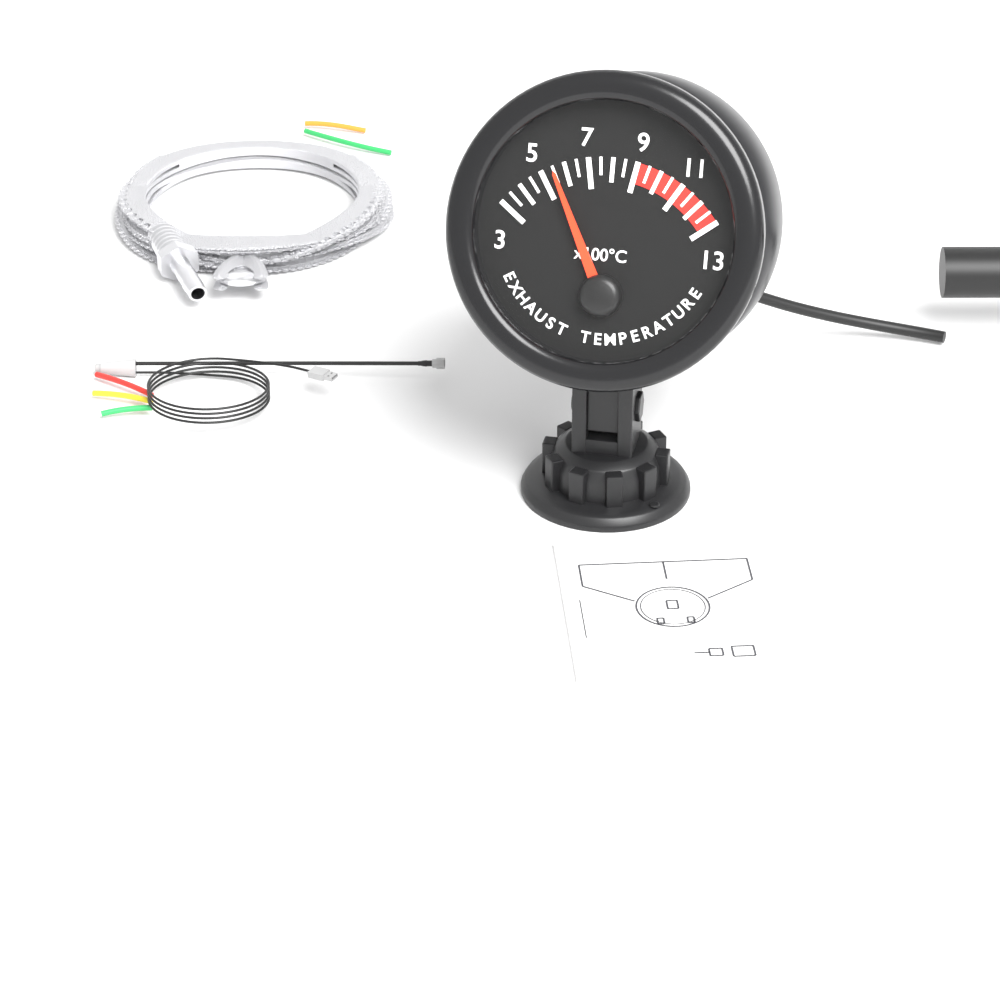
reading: 550 °C
